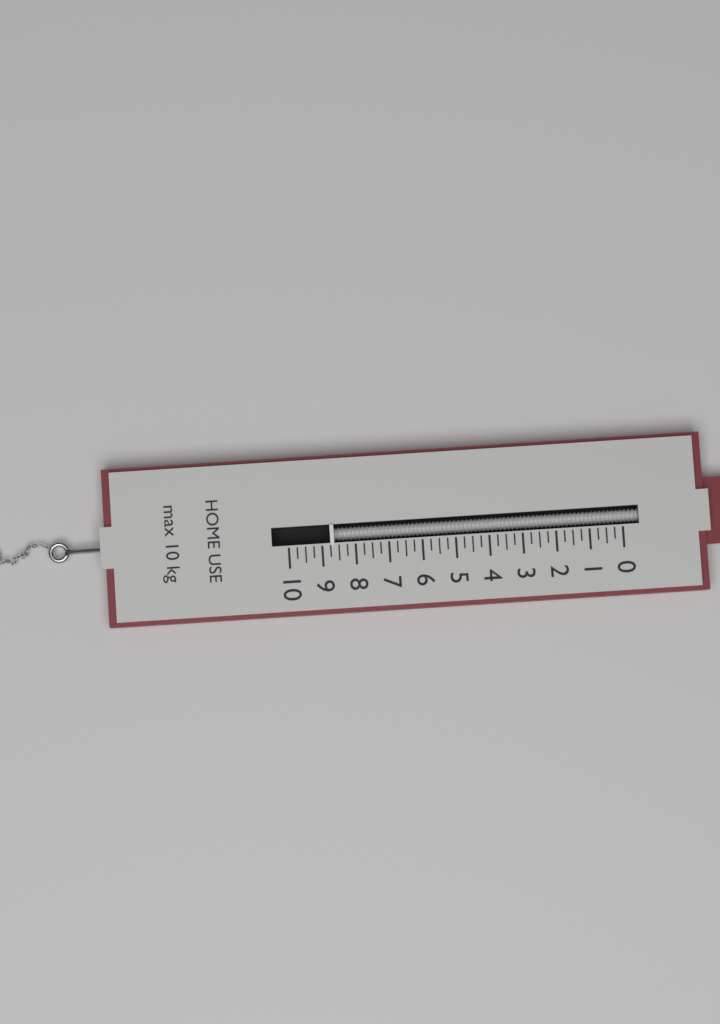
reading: 8.75 kg
